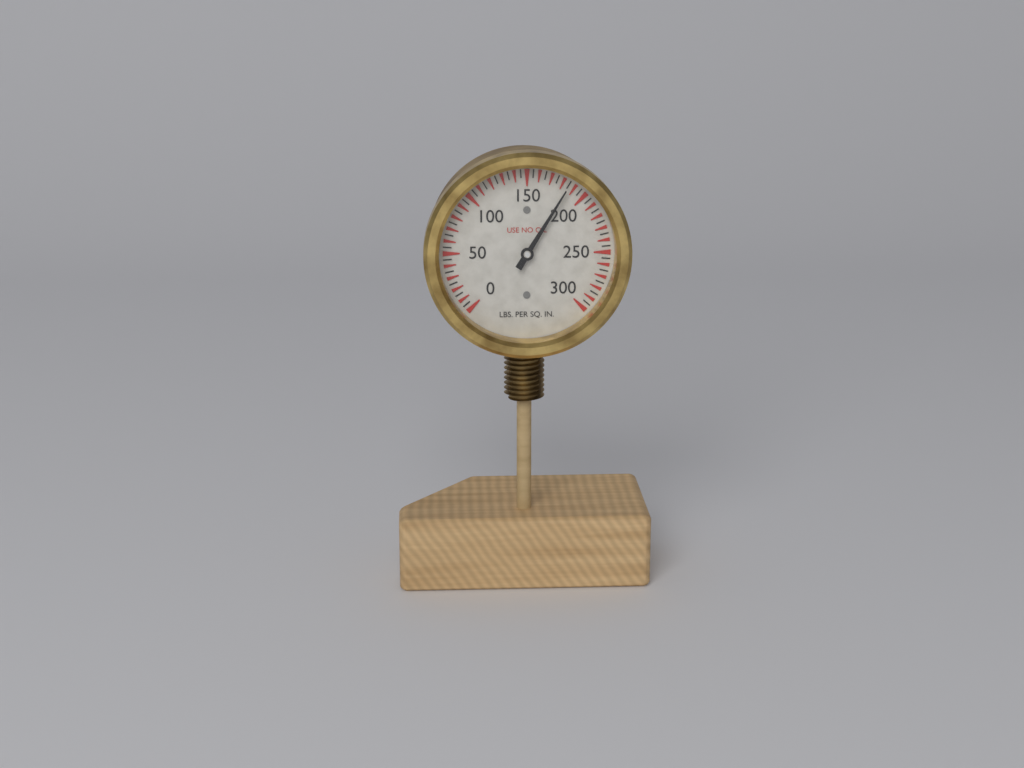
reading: 185 psi
